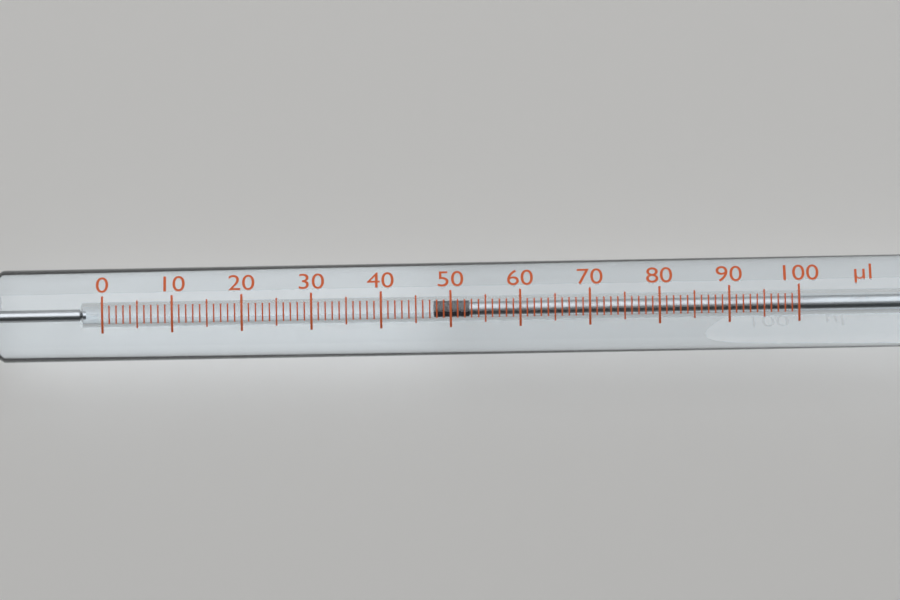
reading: 48 µl
